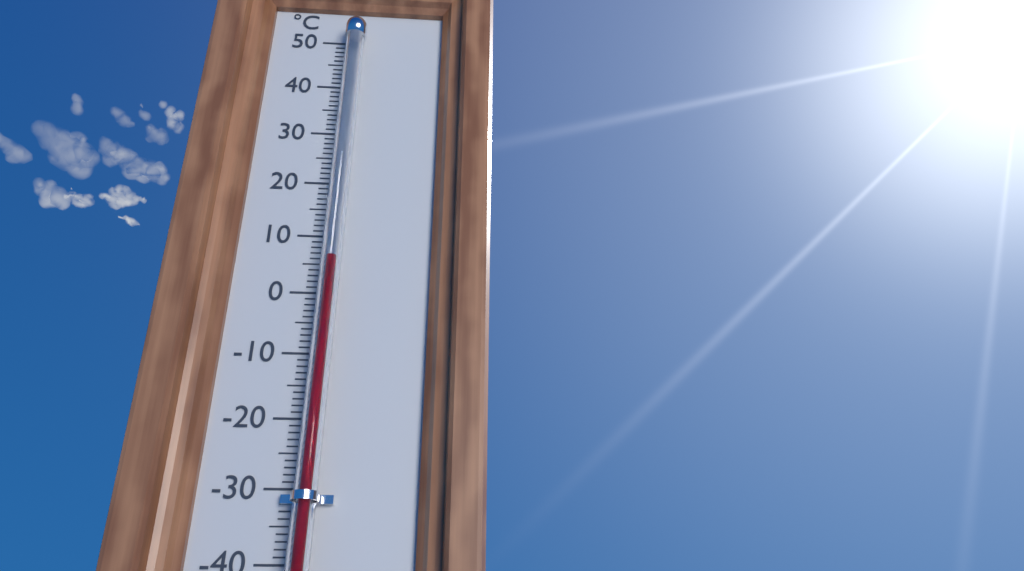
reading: 5 °C
